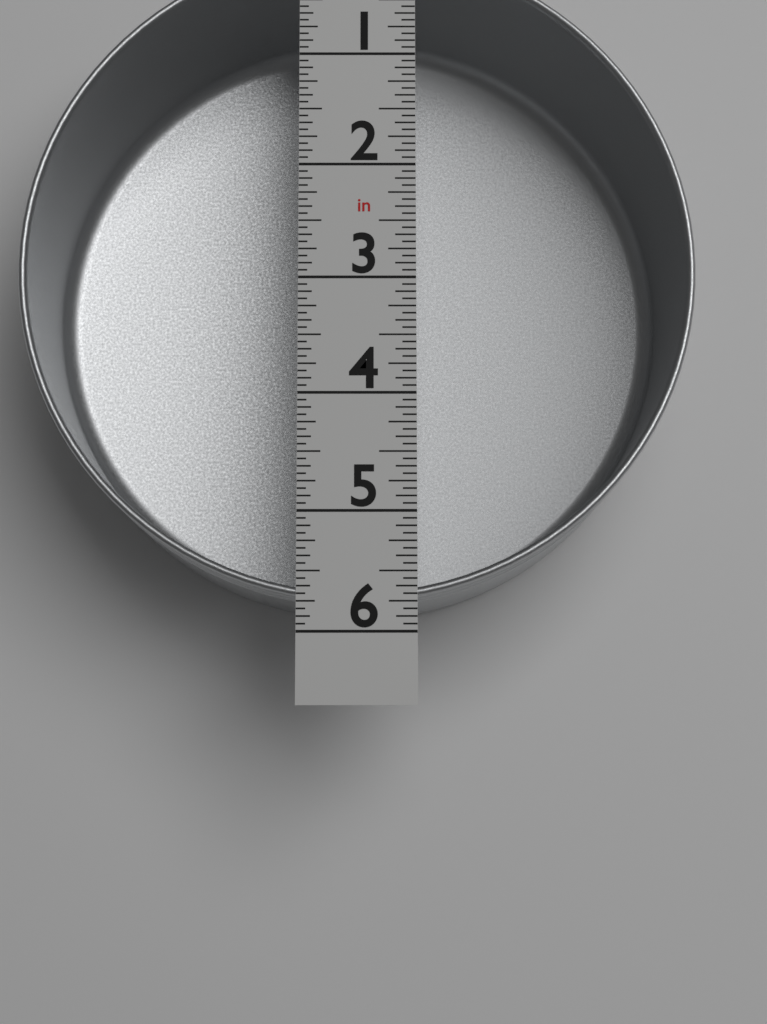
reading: 5.7500 in
